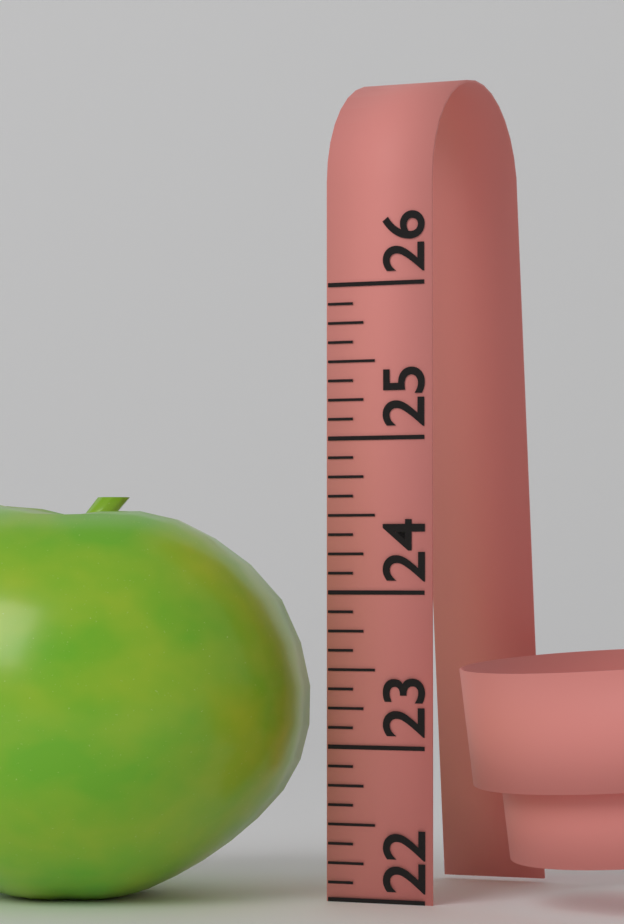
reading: 24.625 (no unit)
